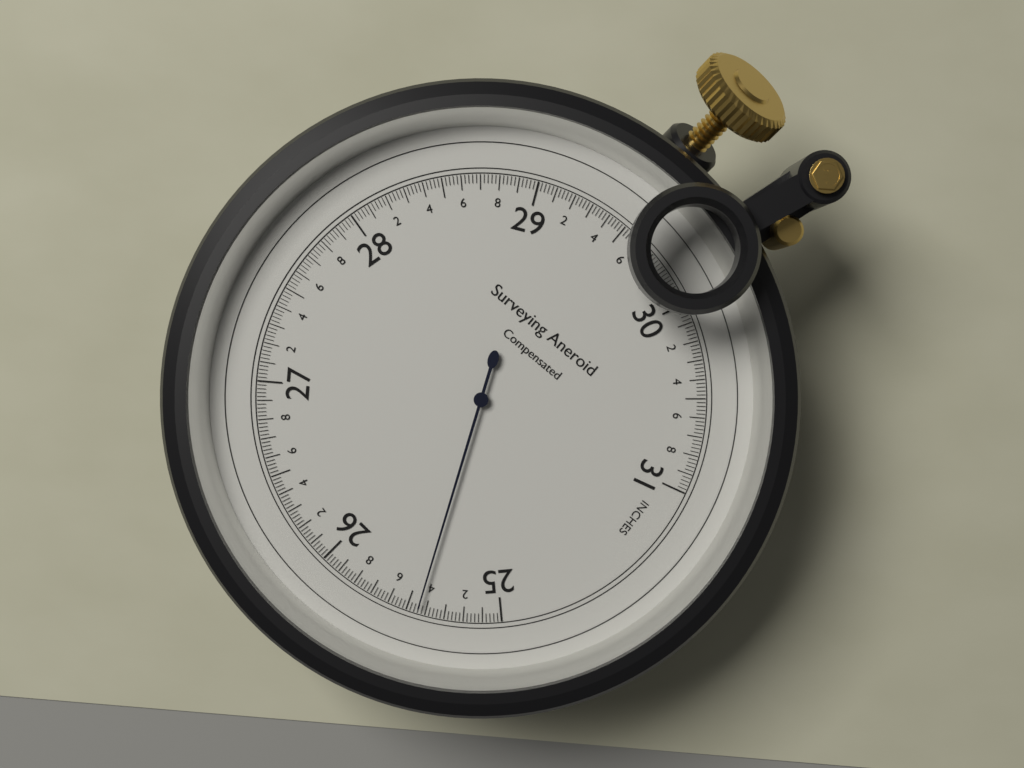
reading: 25.44 inches
